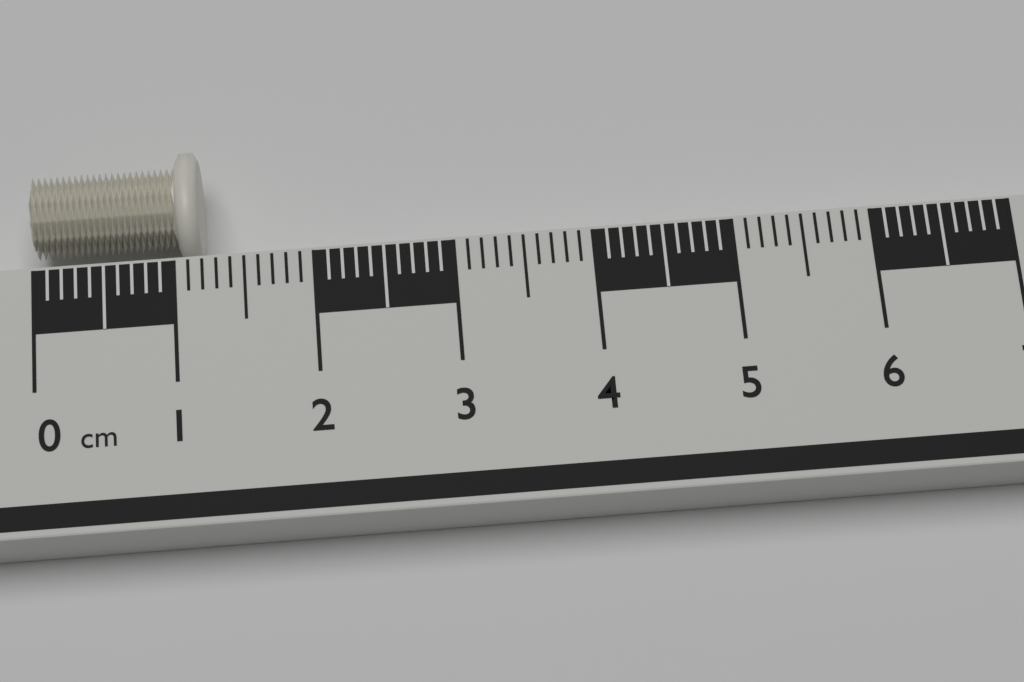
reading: 1.2 cm
